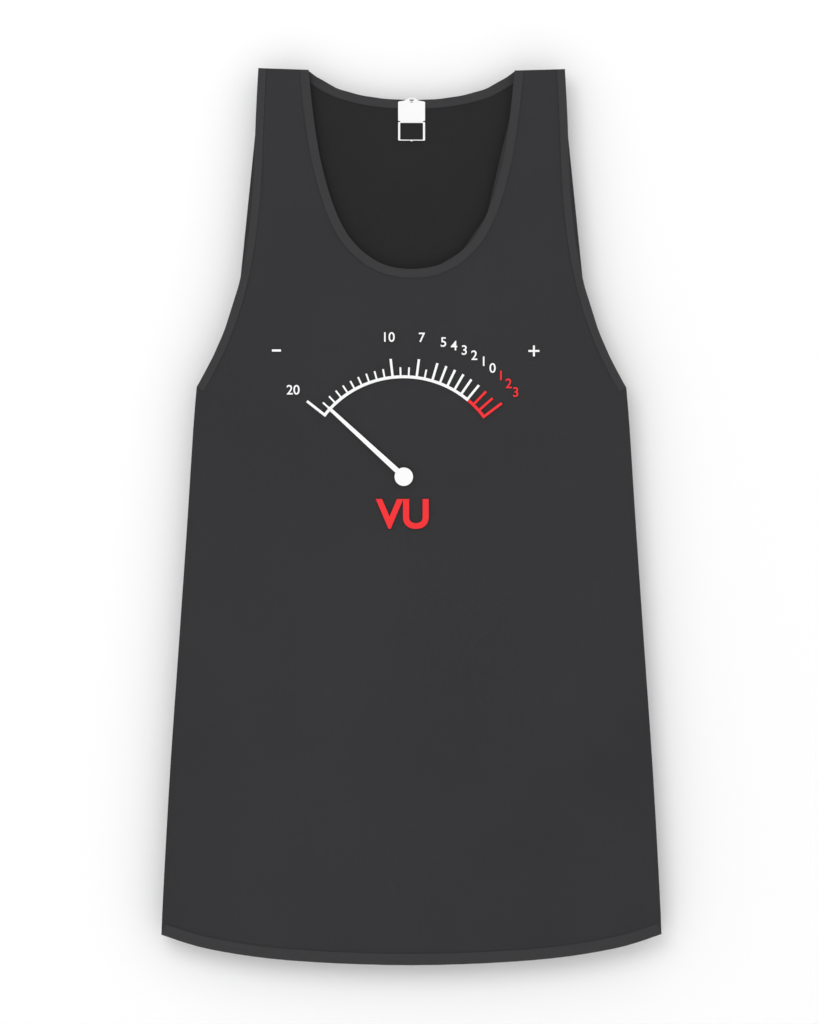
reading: -19 VU
